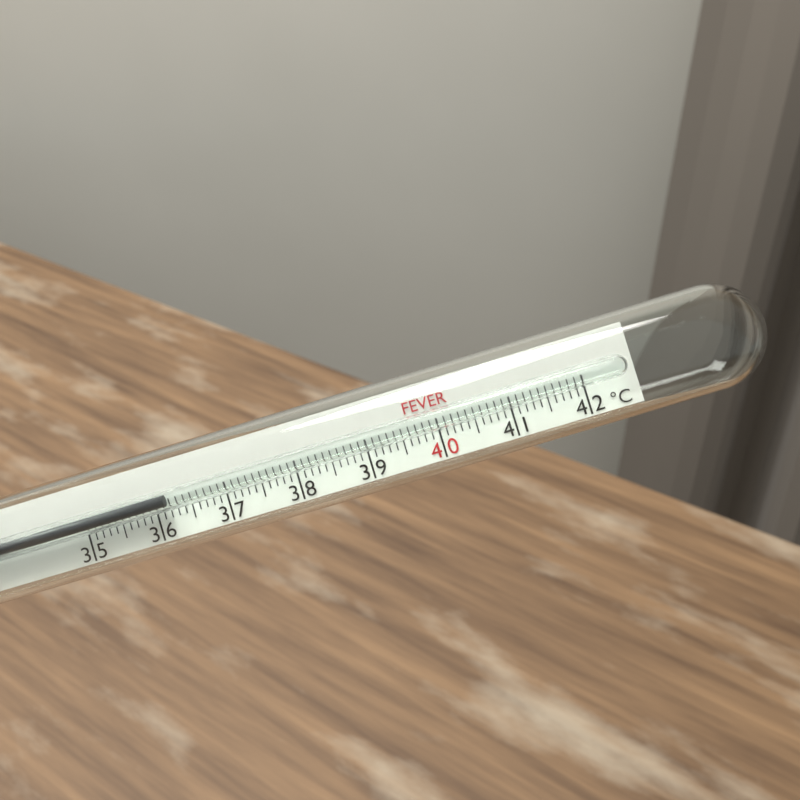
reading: 36.2 °C
